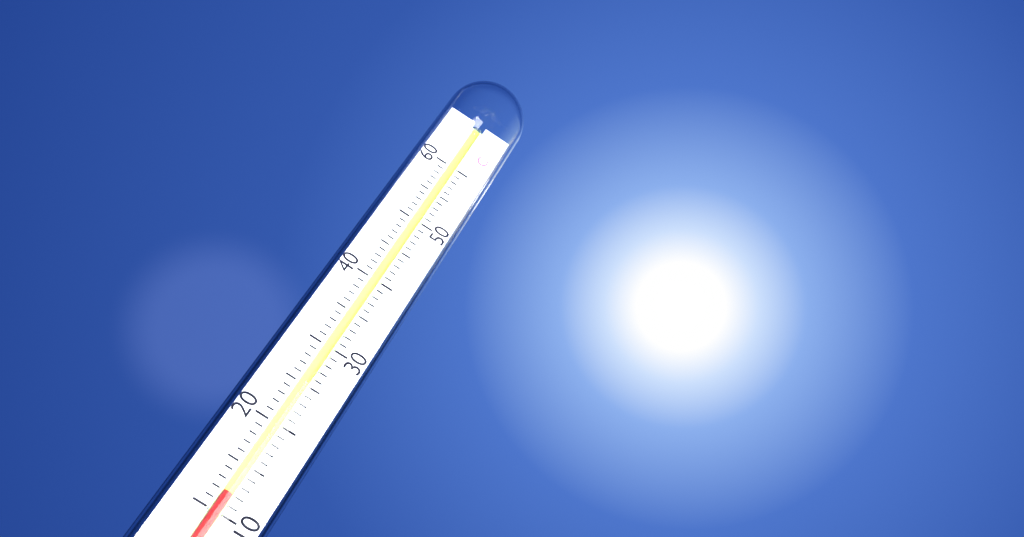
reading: 12 °C
